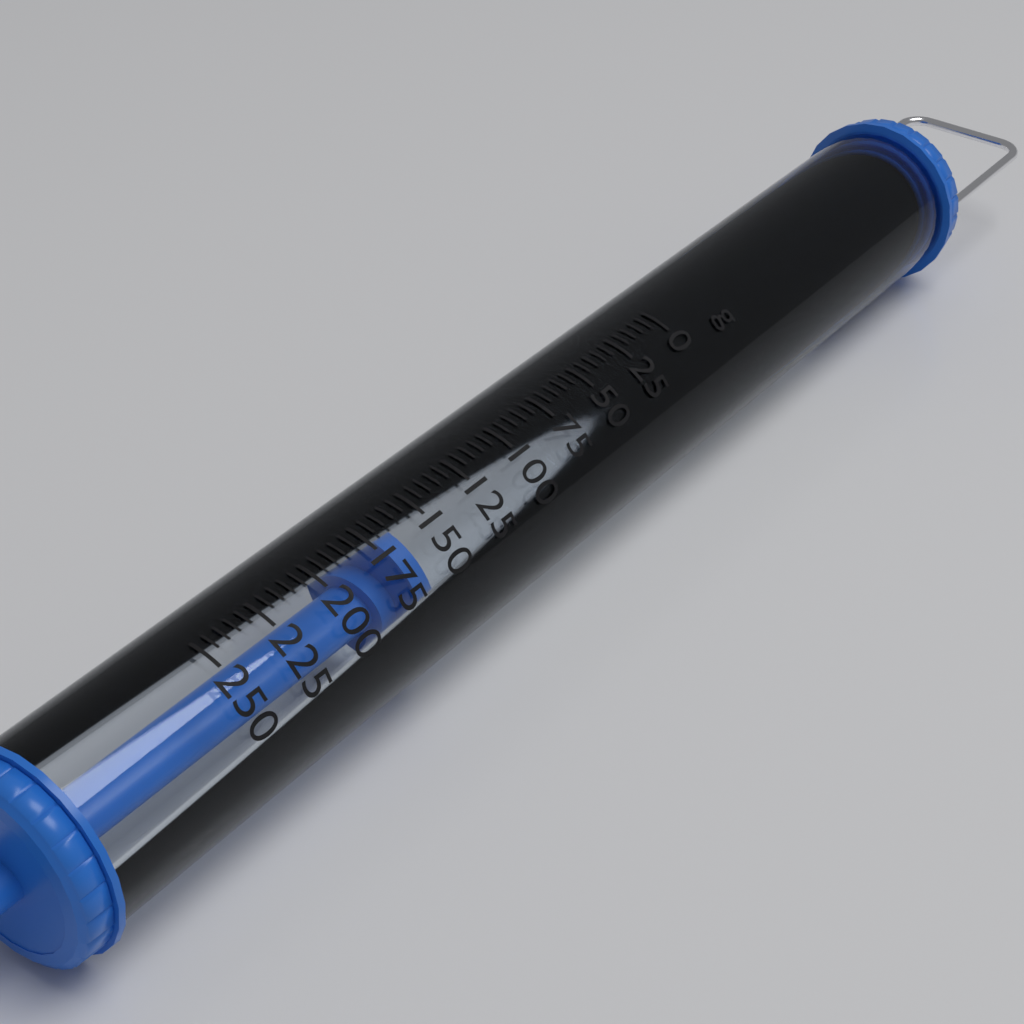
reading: 160 g
